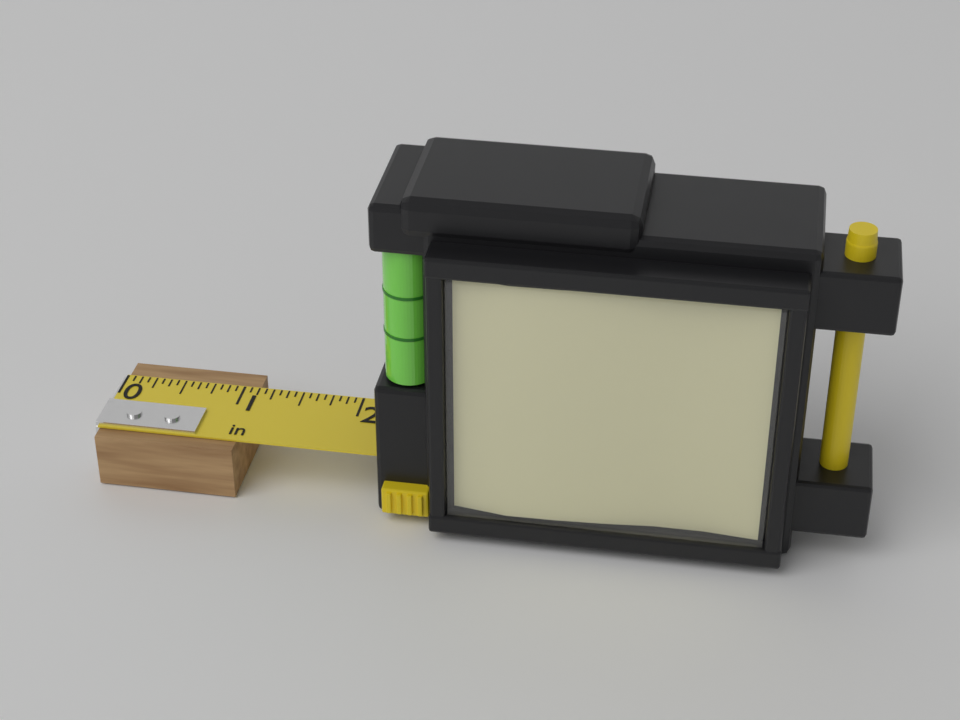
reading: 1.1250 in
